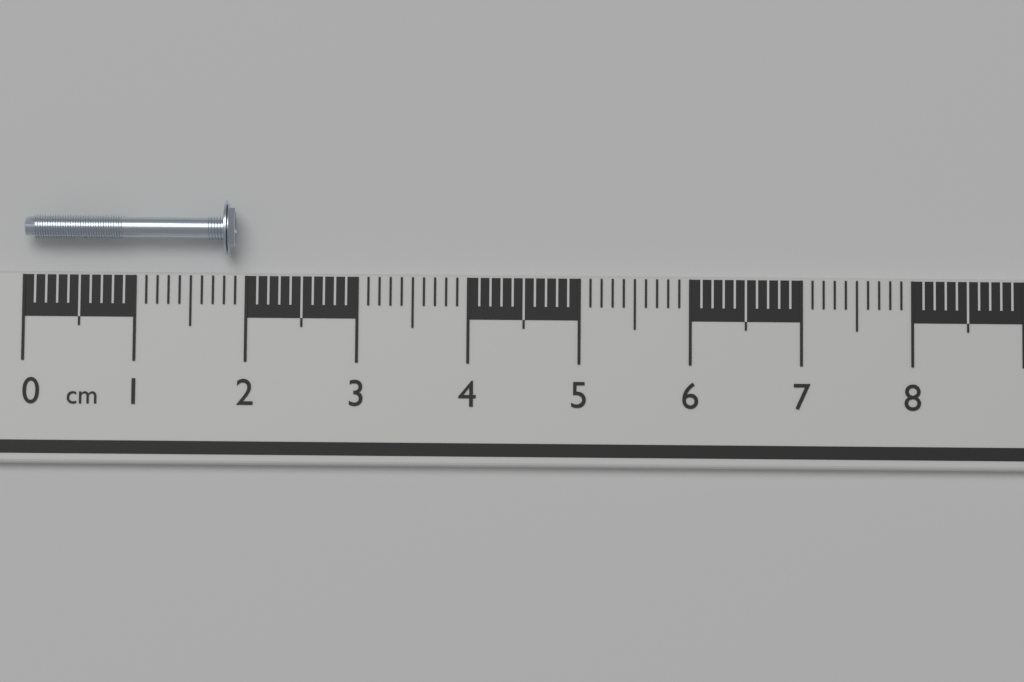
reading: 1.9 cm
